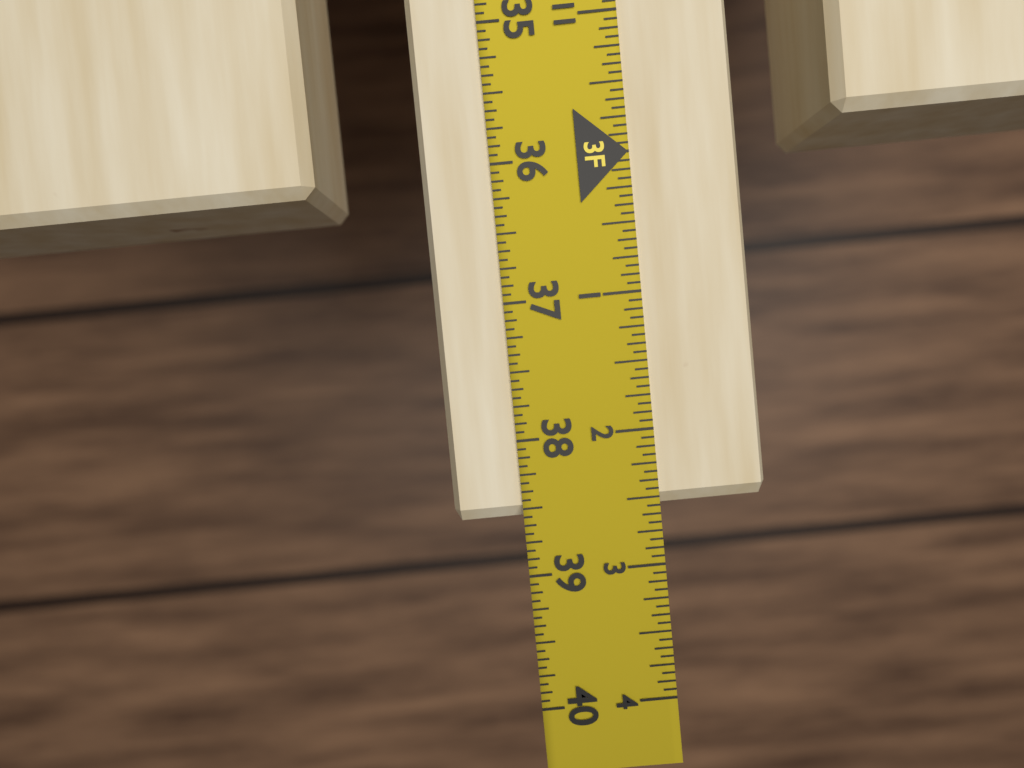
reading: 38.5625 in
